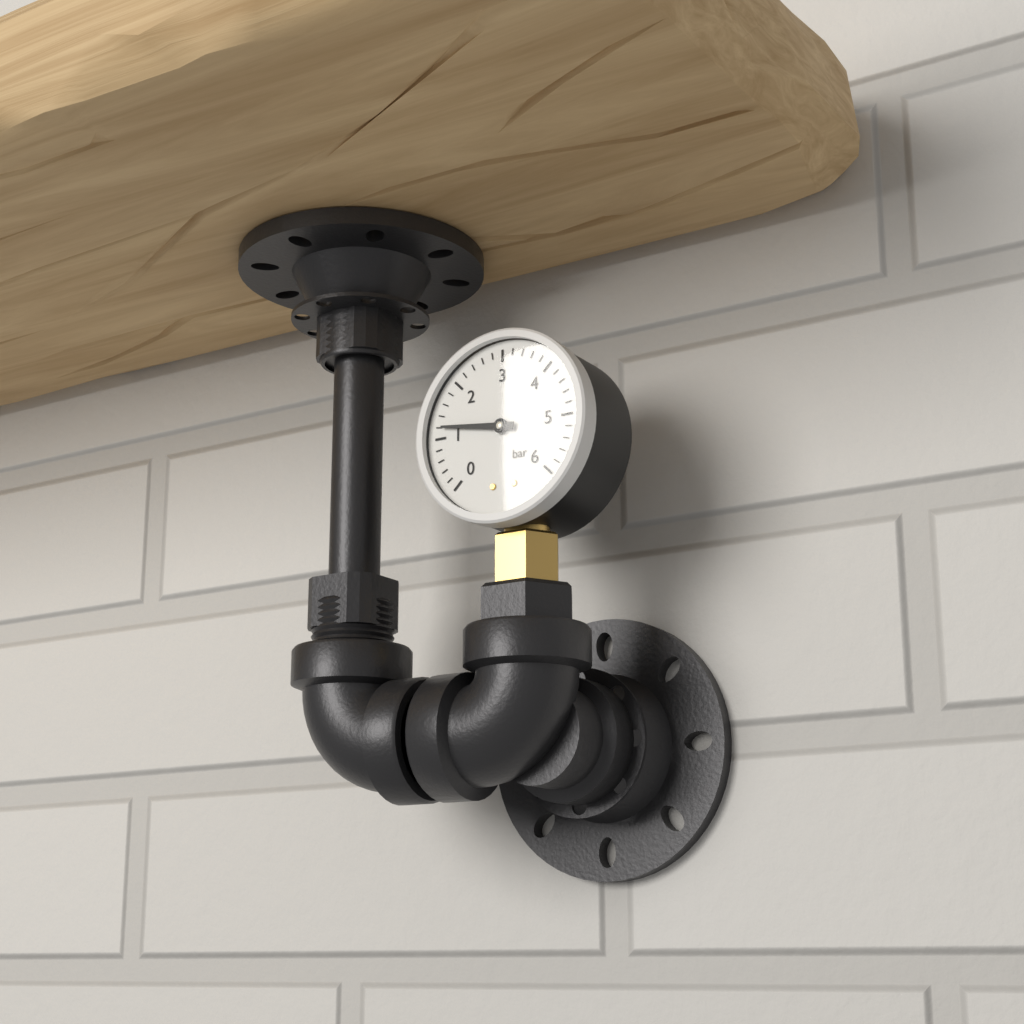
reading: 1.2 bar
